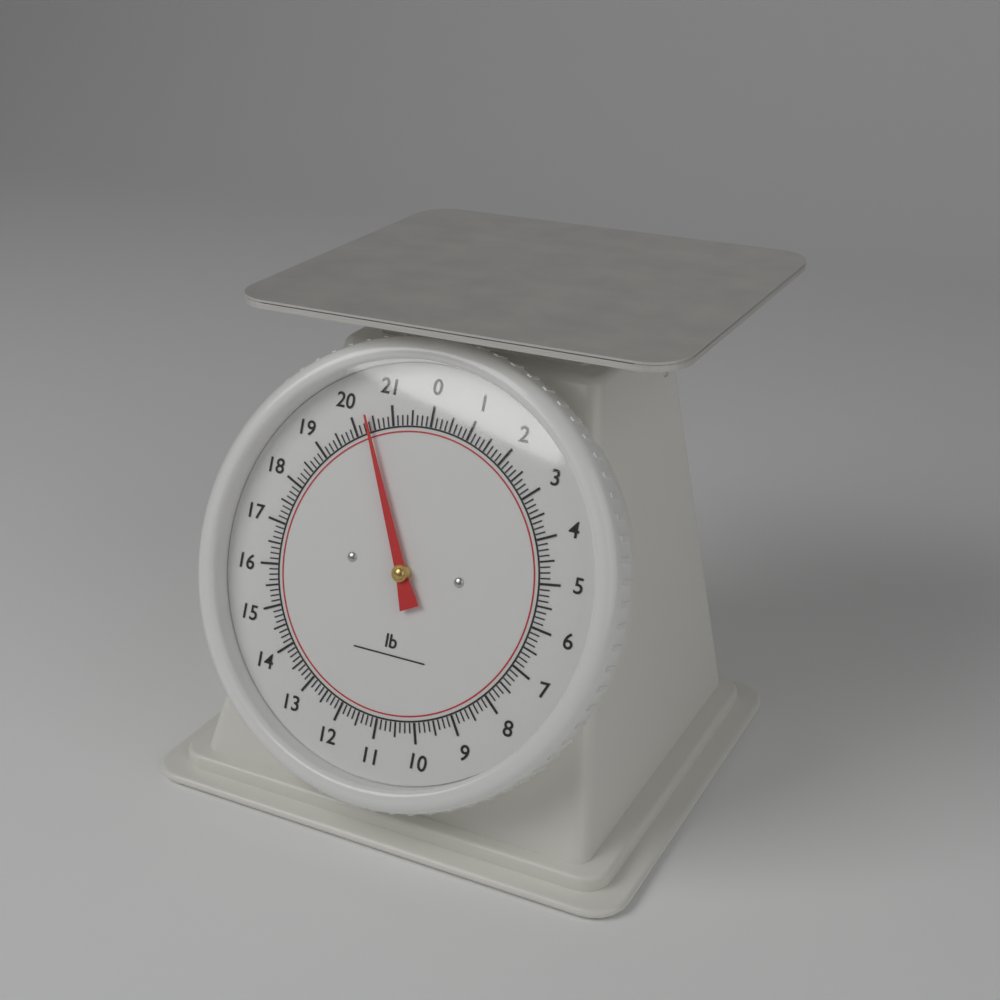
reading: 20.375 lb
